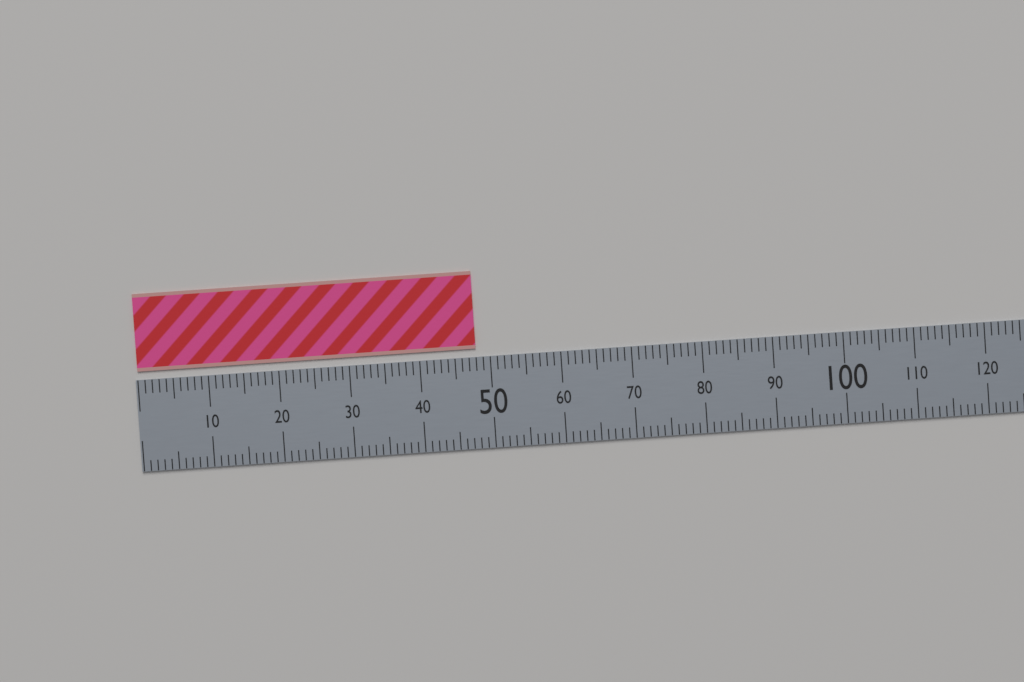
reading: 48 (no unit)
